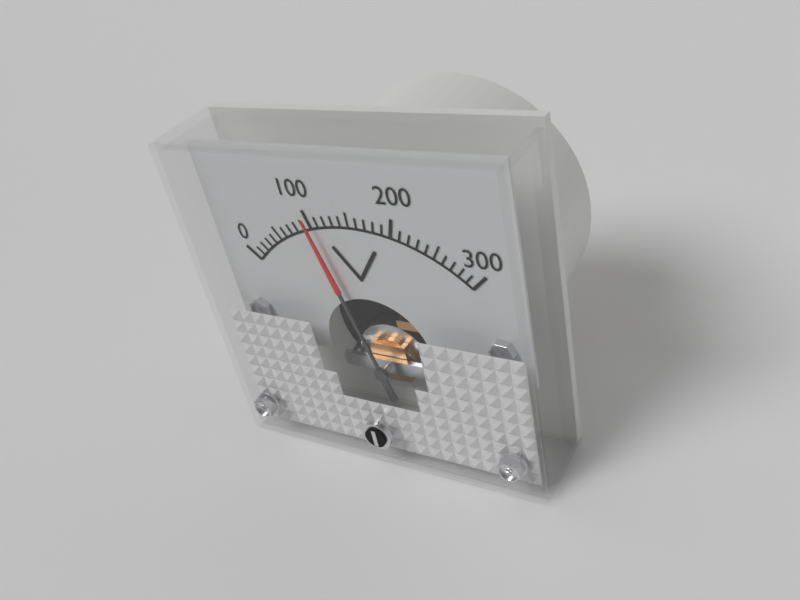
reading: 100 V
